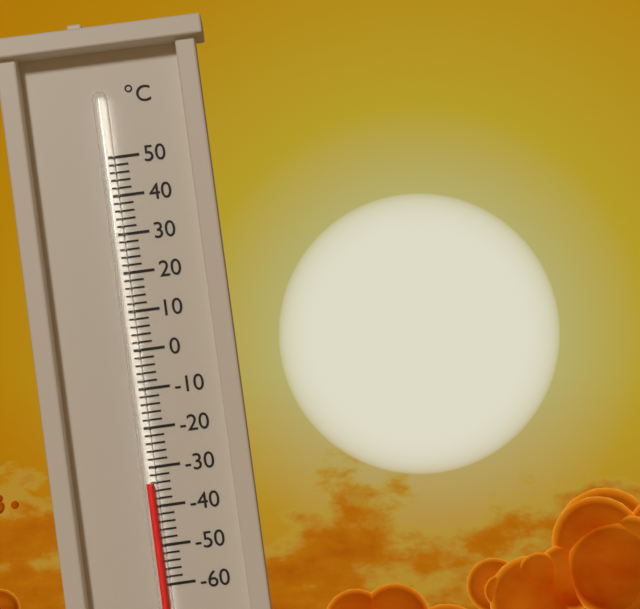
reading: -34 °C
